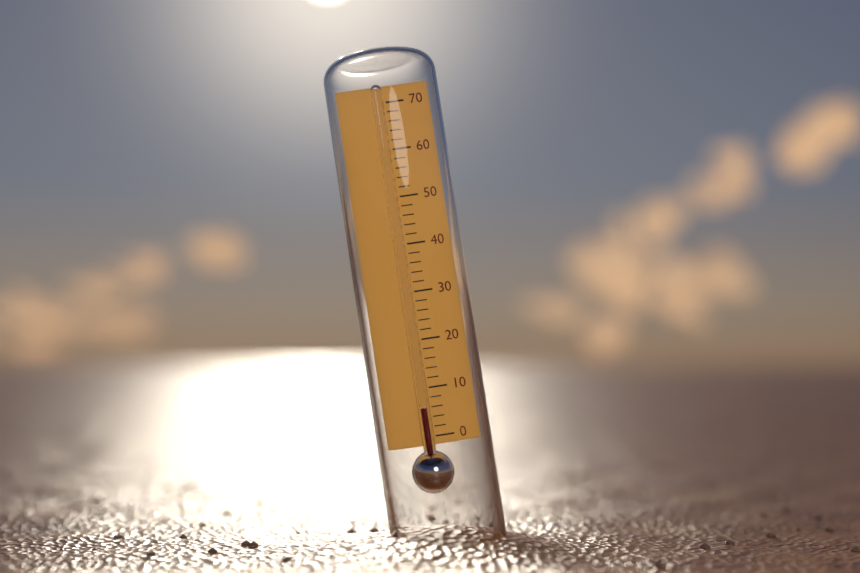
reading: 6 (no unit)
